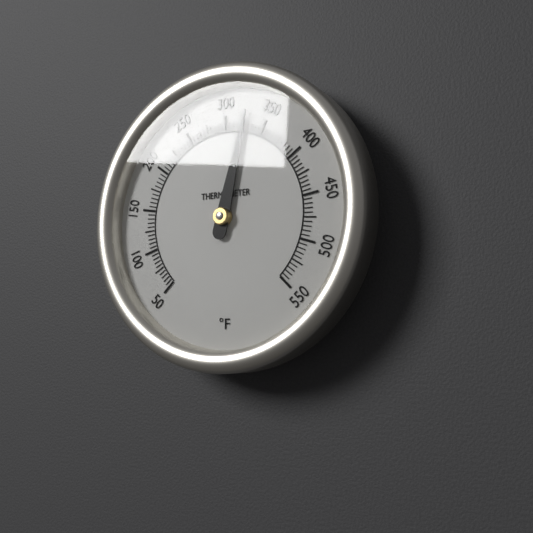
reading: 325 °F
